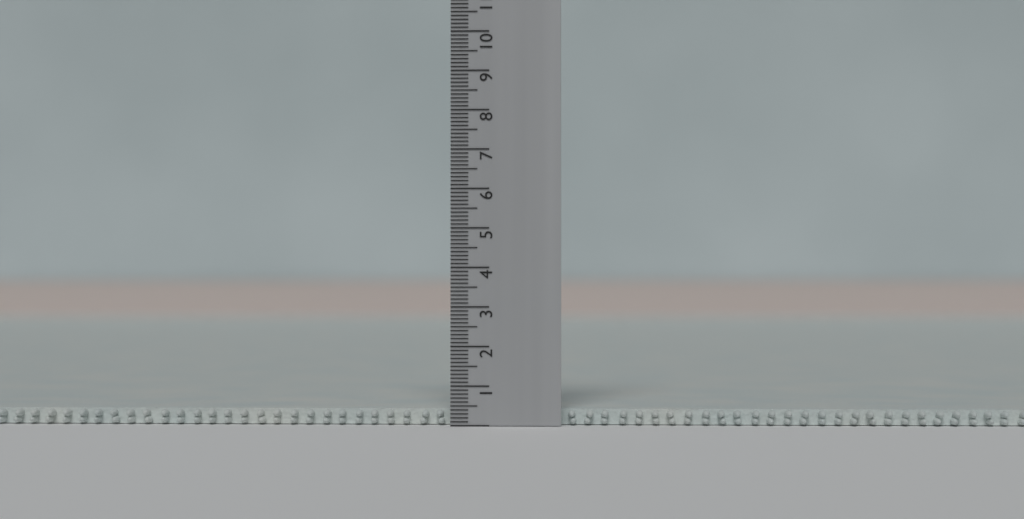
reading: 0.4 (no unit)
